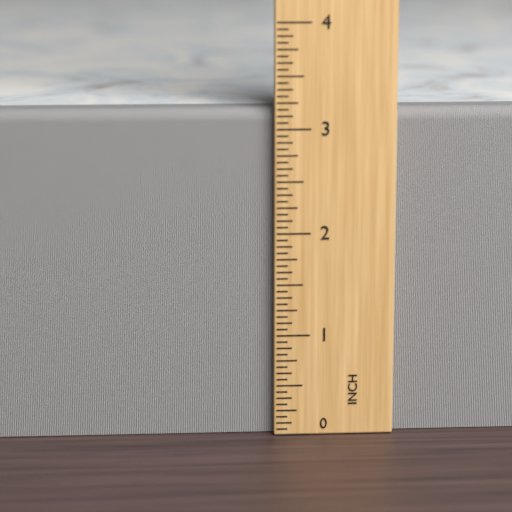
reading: 3.1875 in
